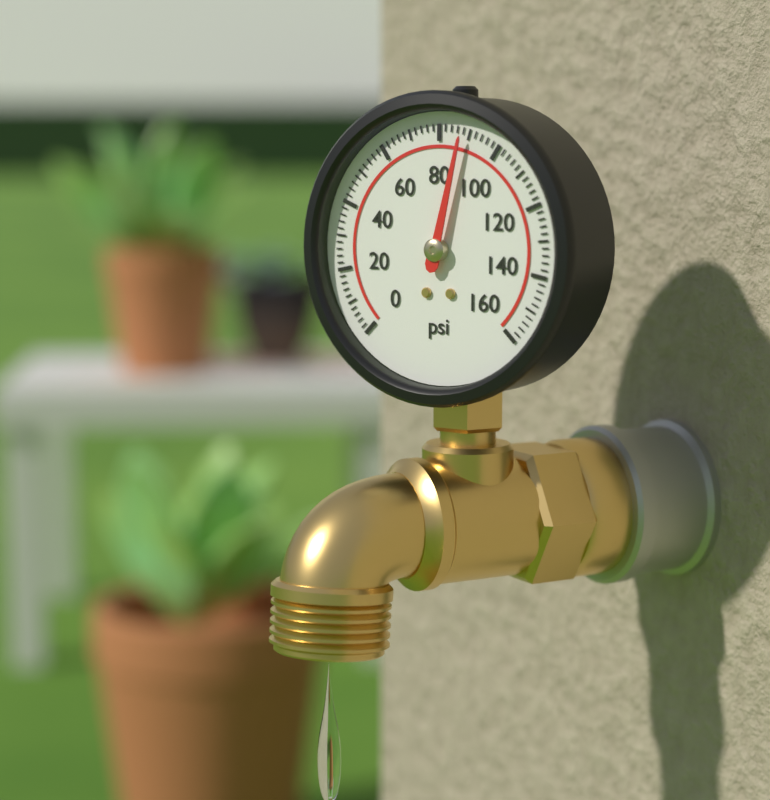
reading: 88 psi
